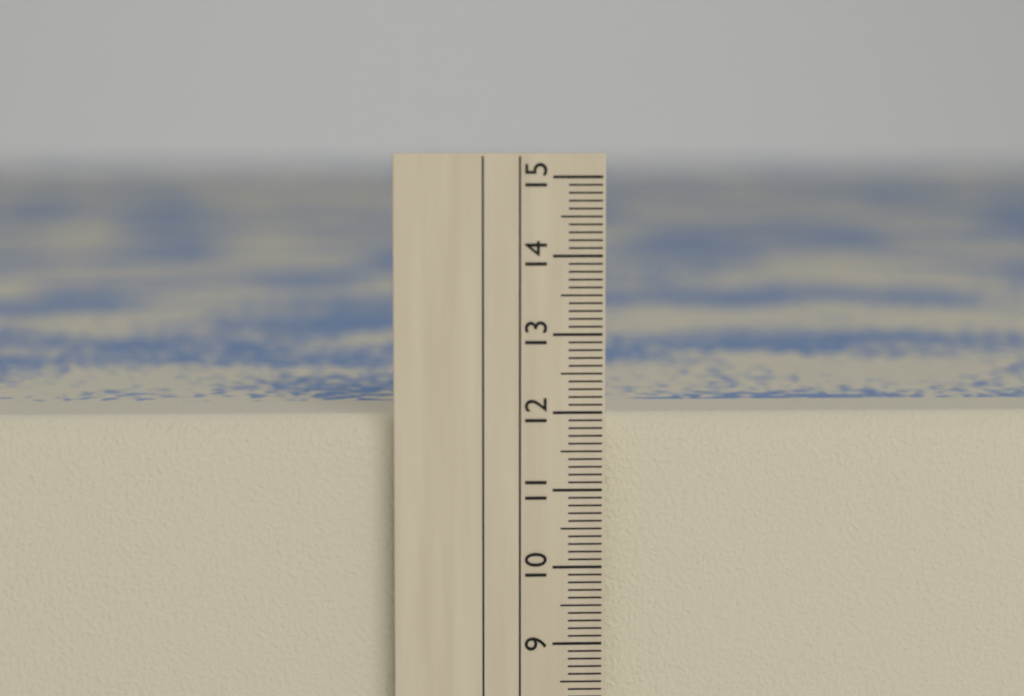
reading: 11.9 cm
